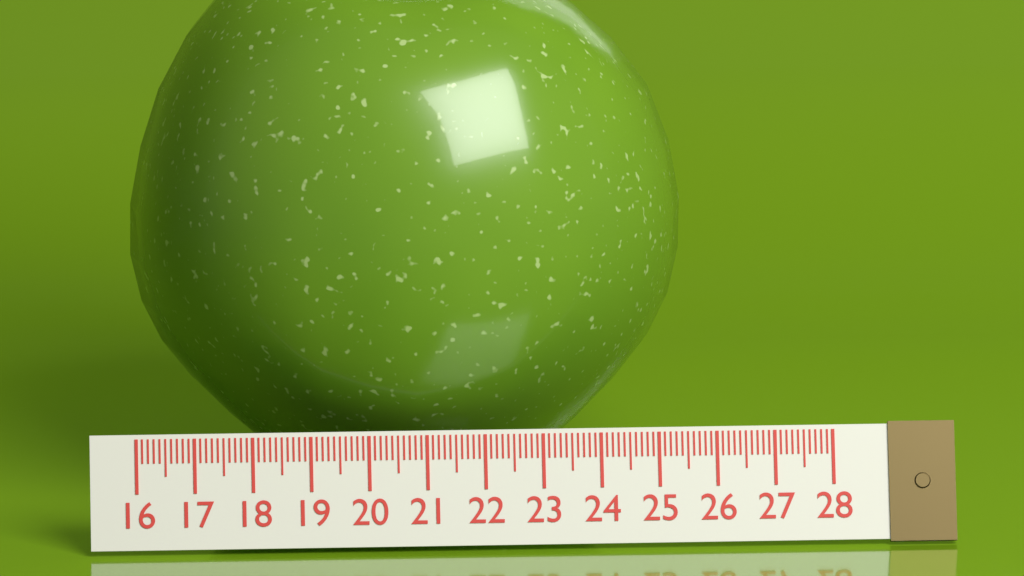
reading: 25.7 (no unit)
